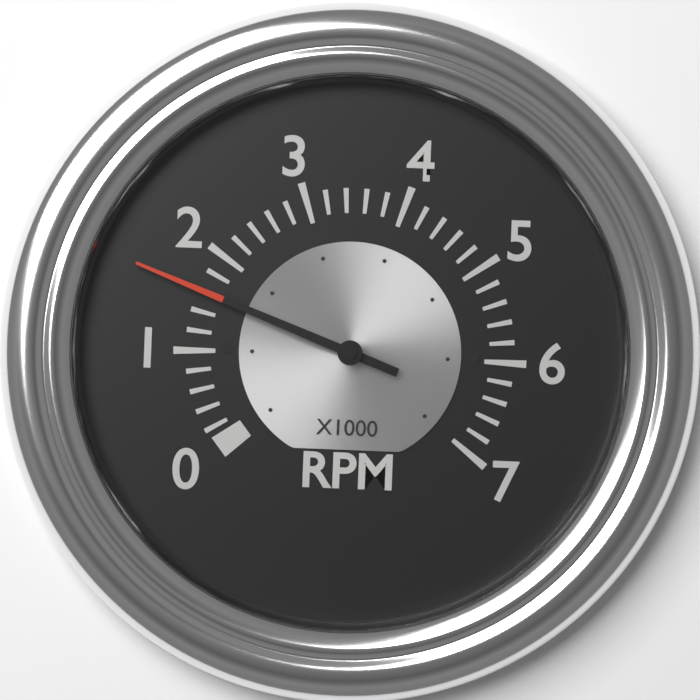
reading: 1.6 x1000 RPM
